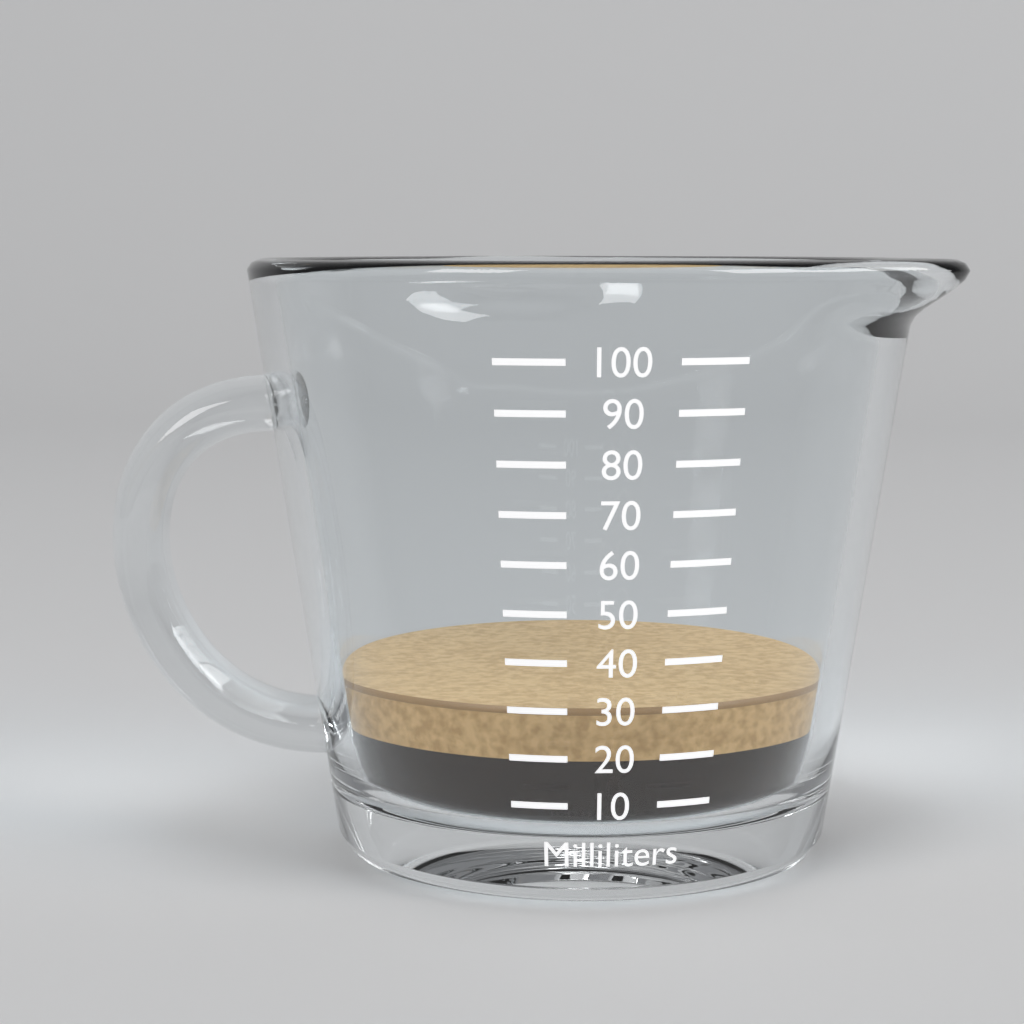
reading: 30 ml
